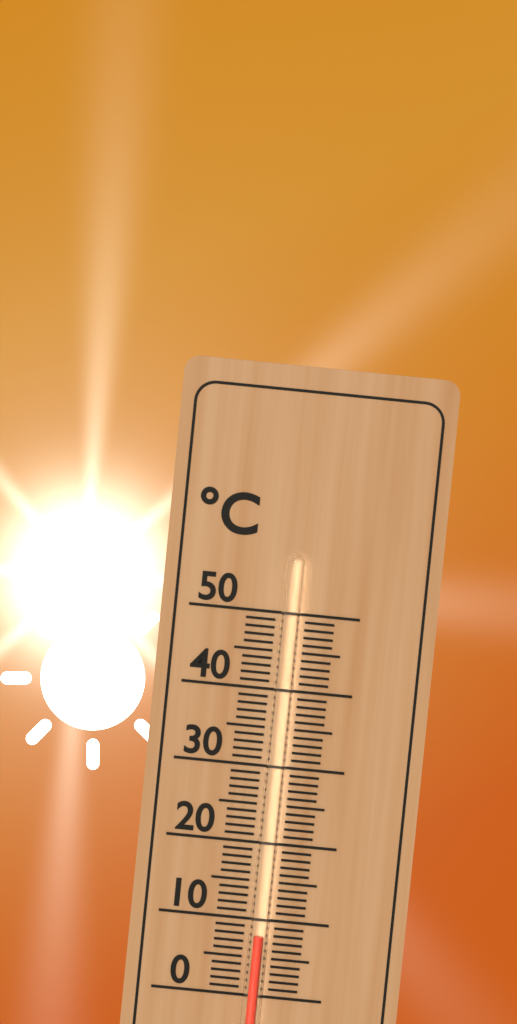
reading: 8 °C
